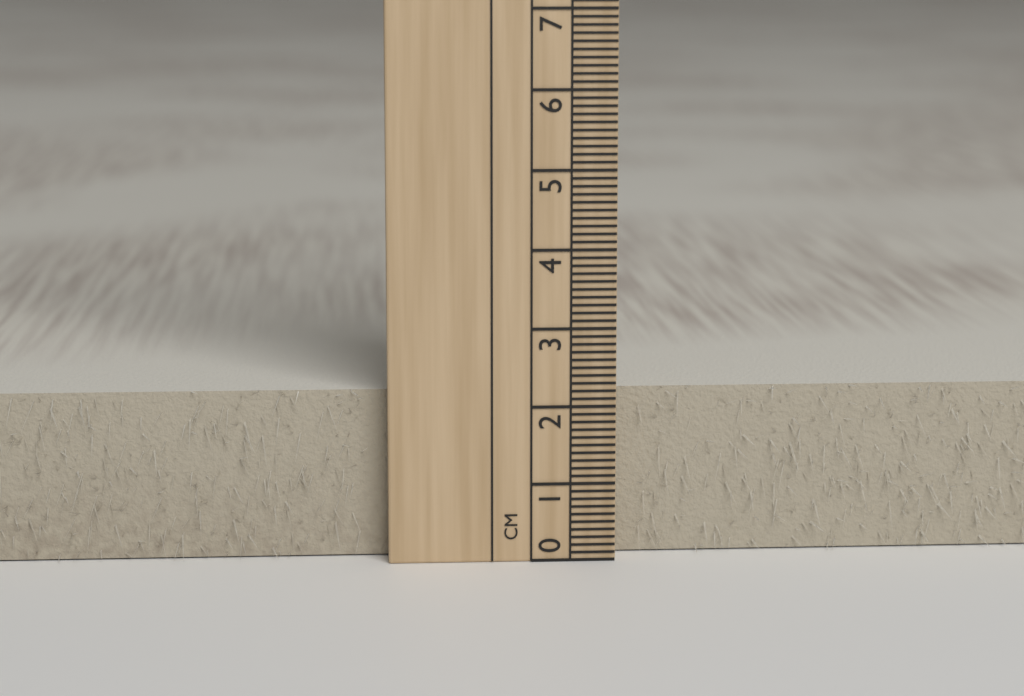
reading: 2.2 cm
